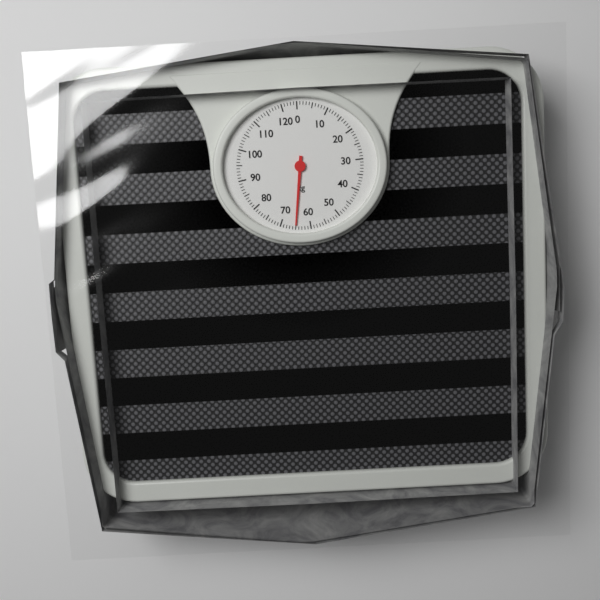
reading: 65 kg
